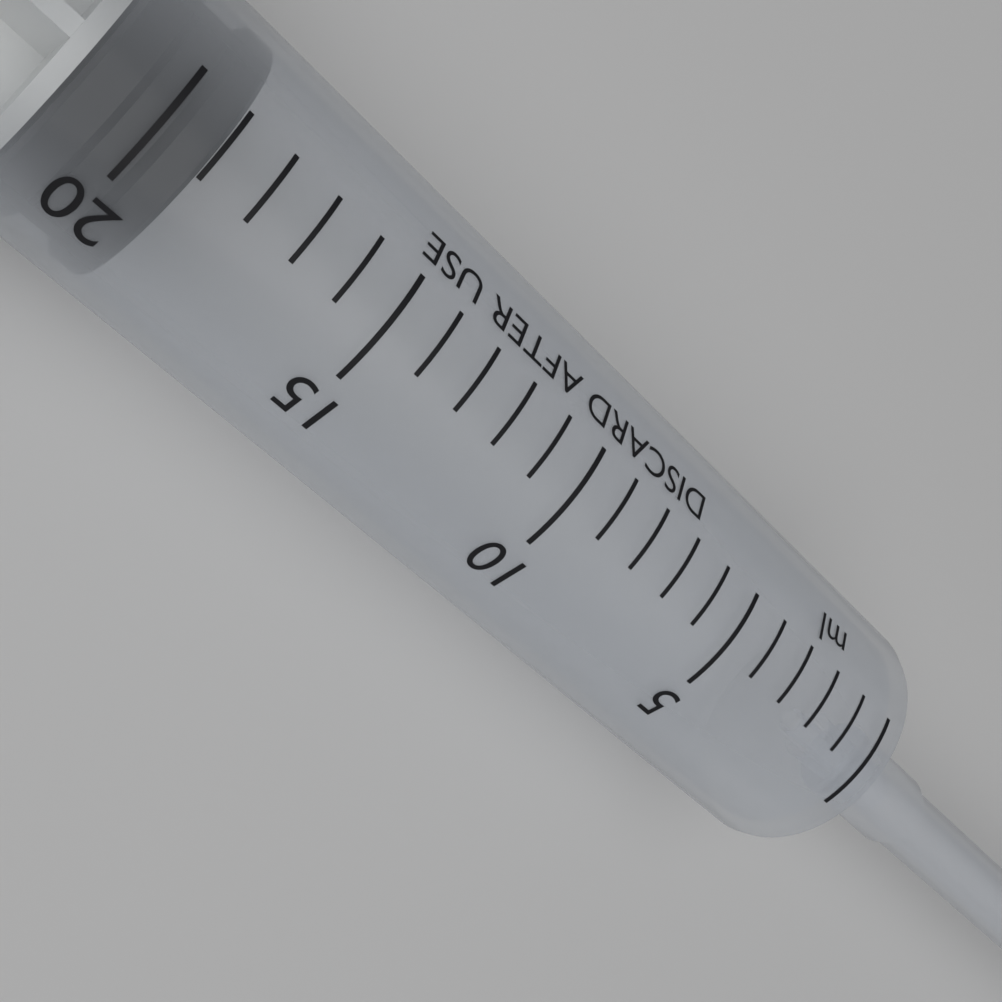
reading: 19 ml
